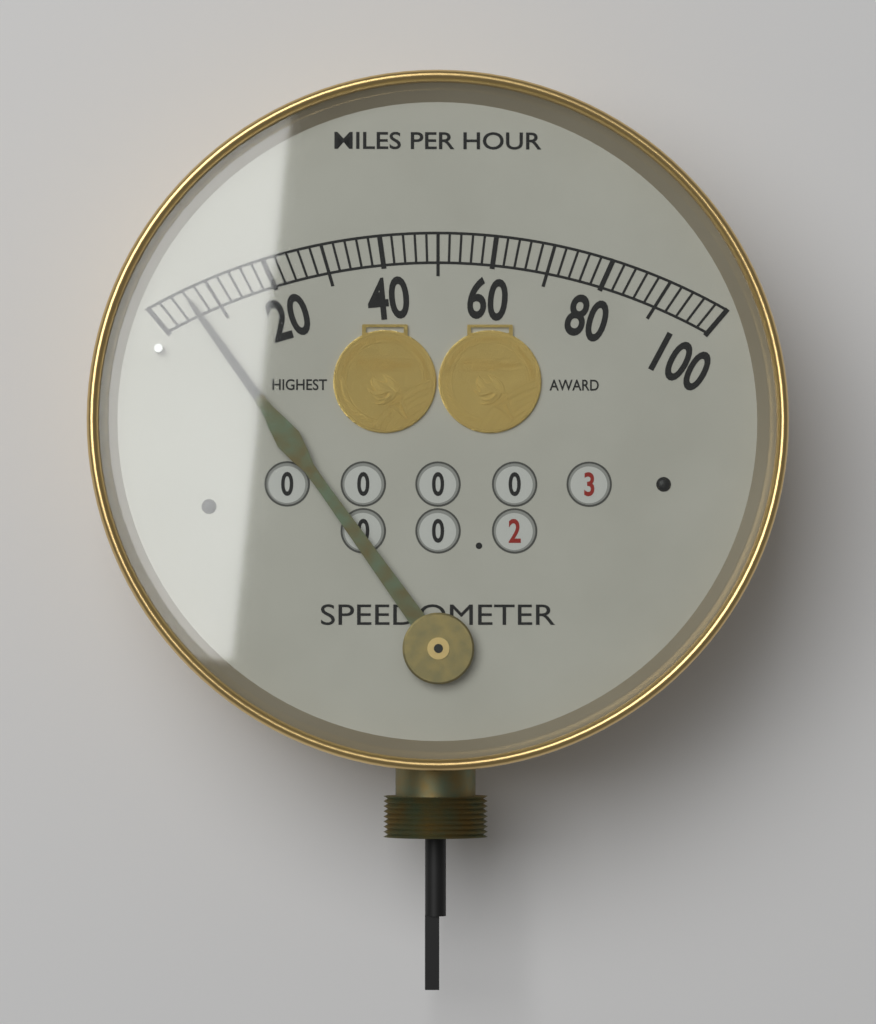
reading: 6 mph
